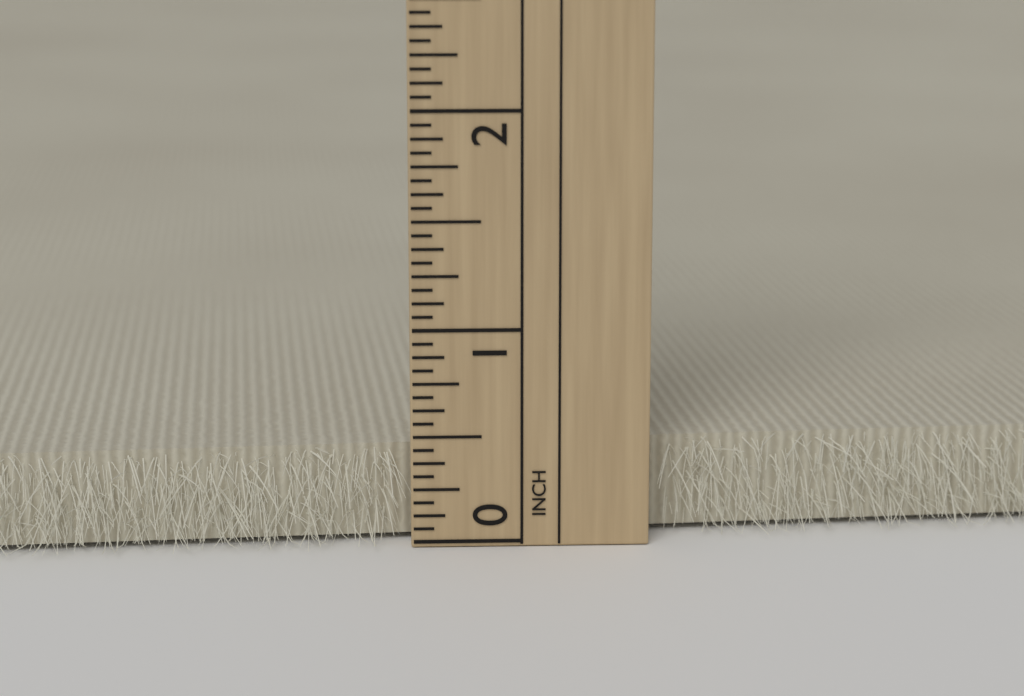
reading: 0.4375 in
